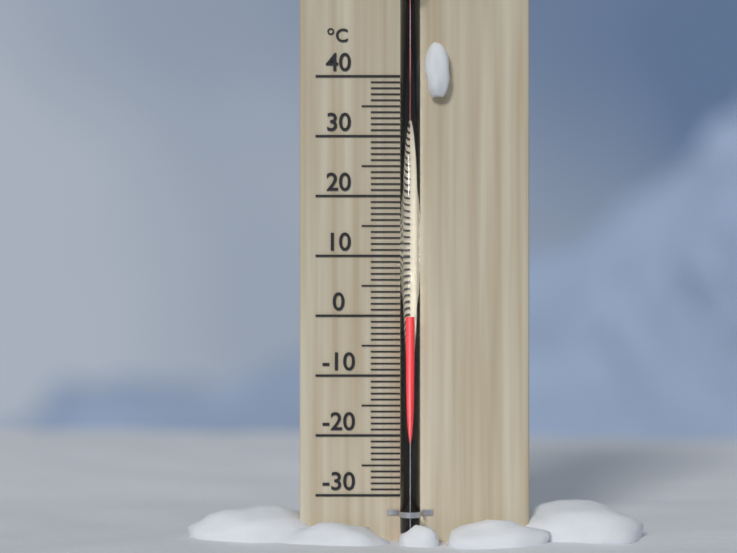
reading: 0 °C
